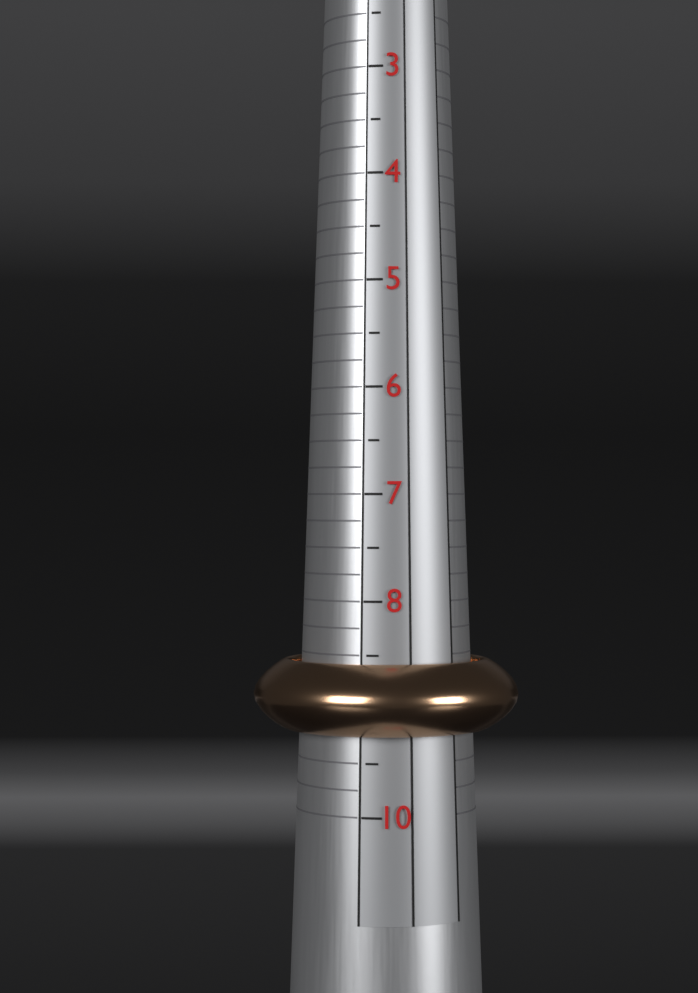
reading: 9.25 US
